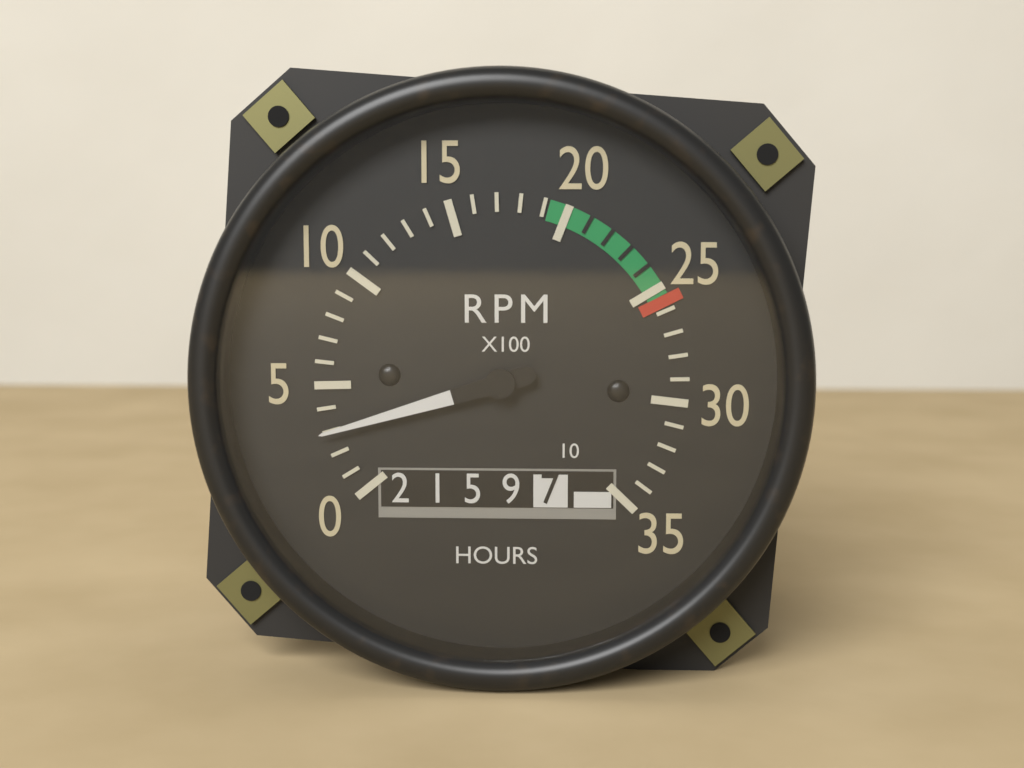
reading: 3 RPM x100
